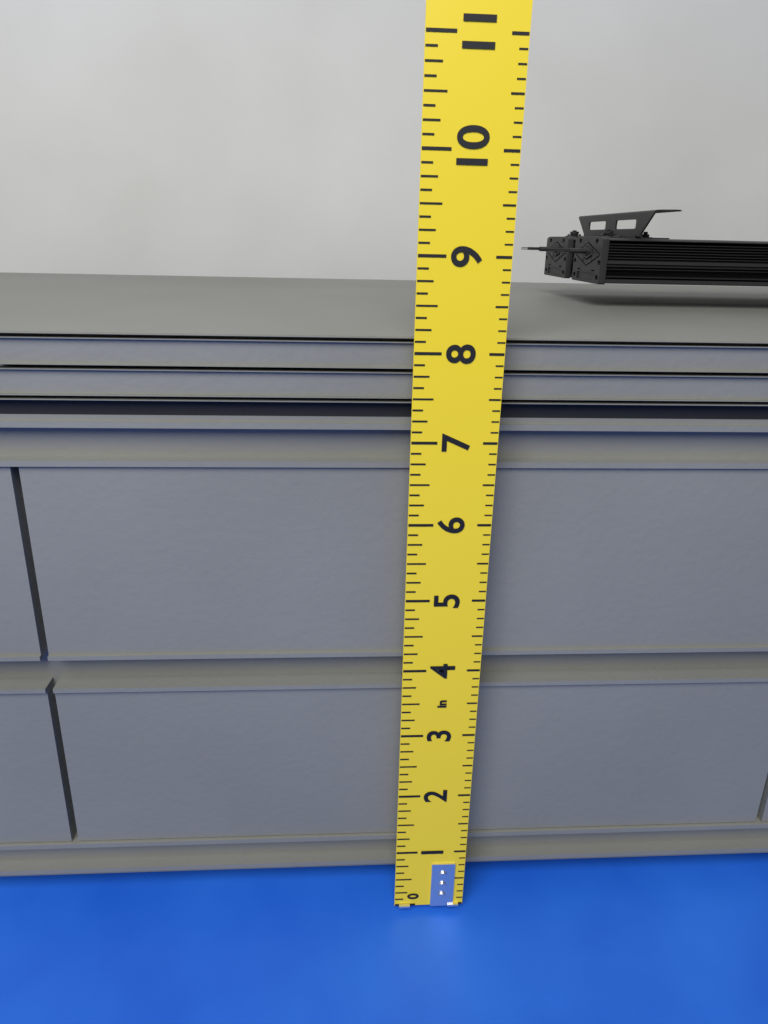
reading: 8.125 in
